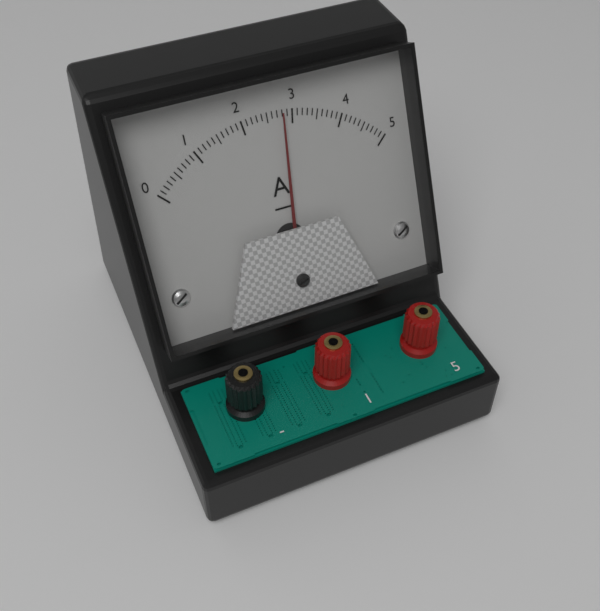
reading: 2.8 A
